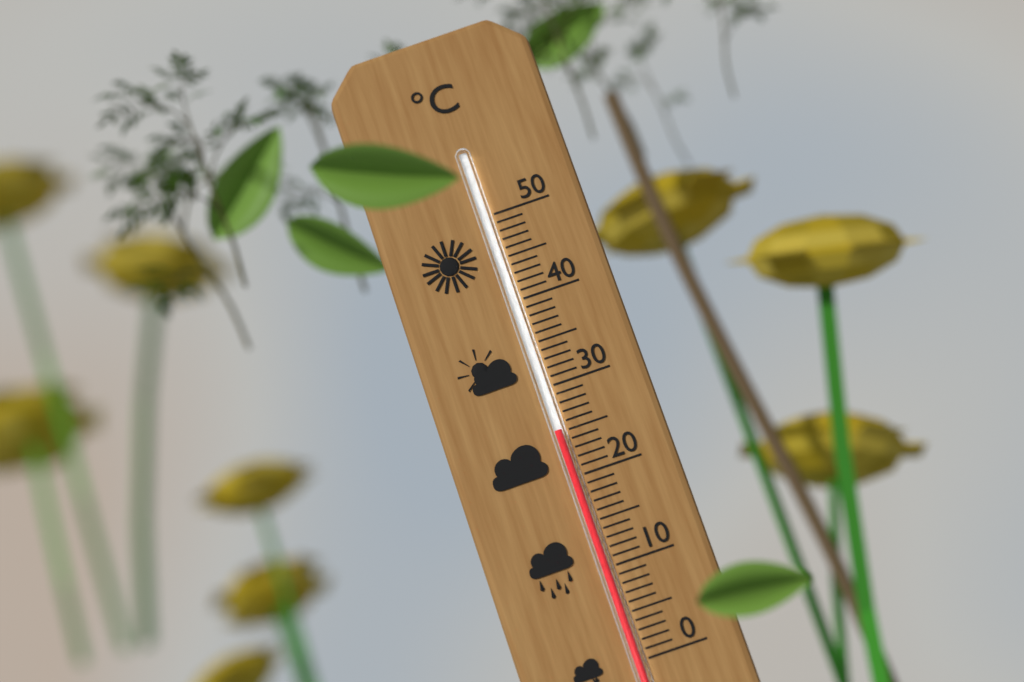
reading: 25 °C
